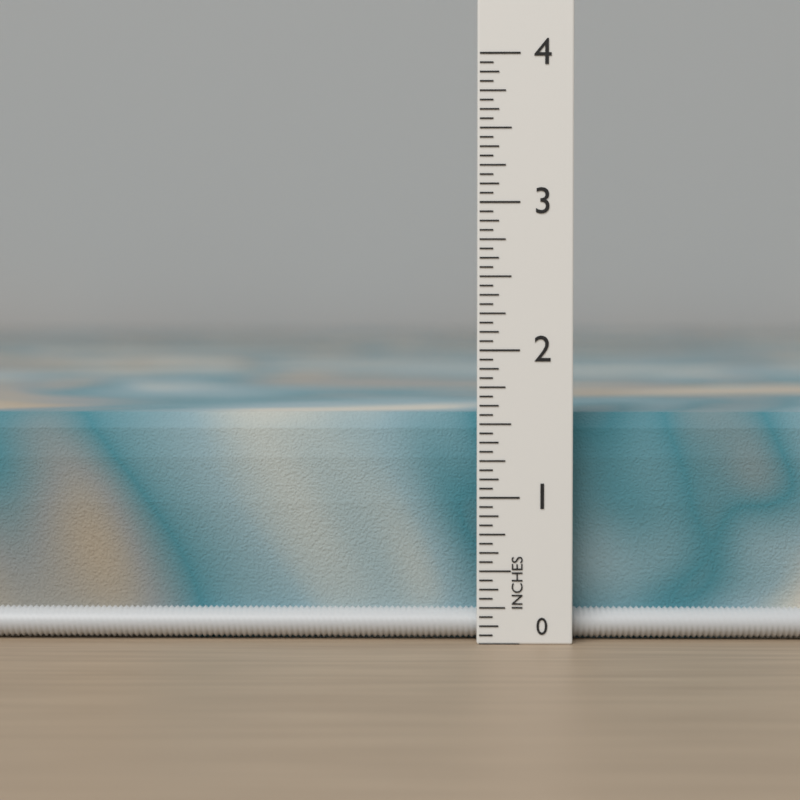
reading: 1.5625 in
